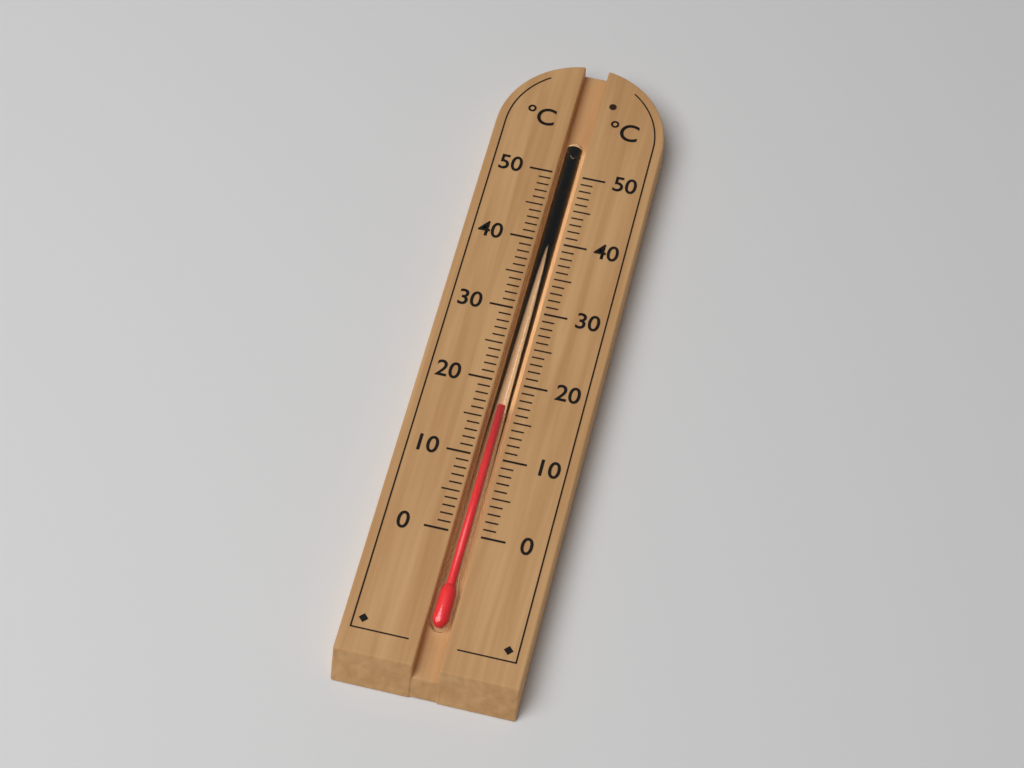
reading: 17 °C
